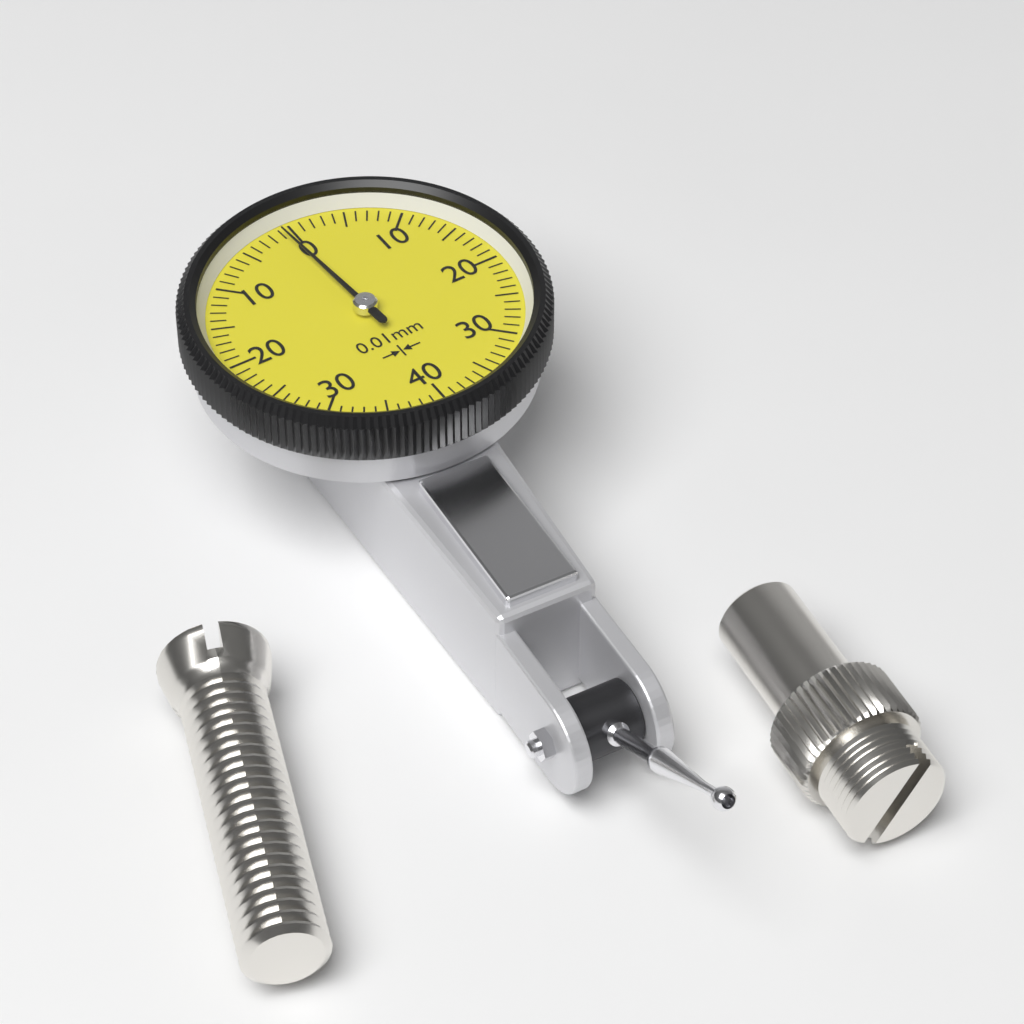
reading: 0.01 mm
